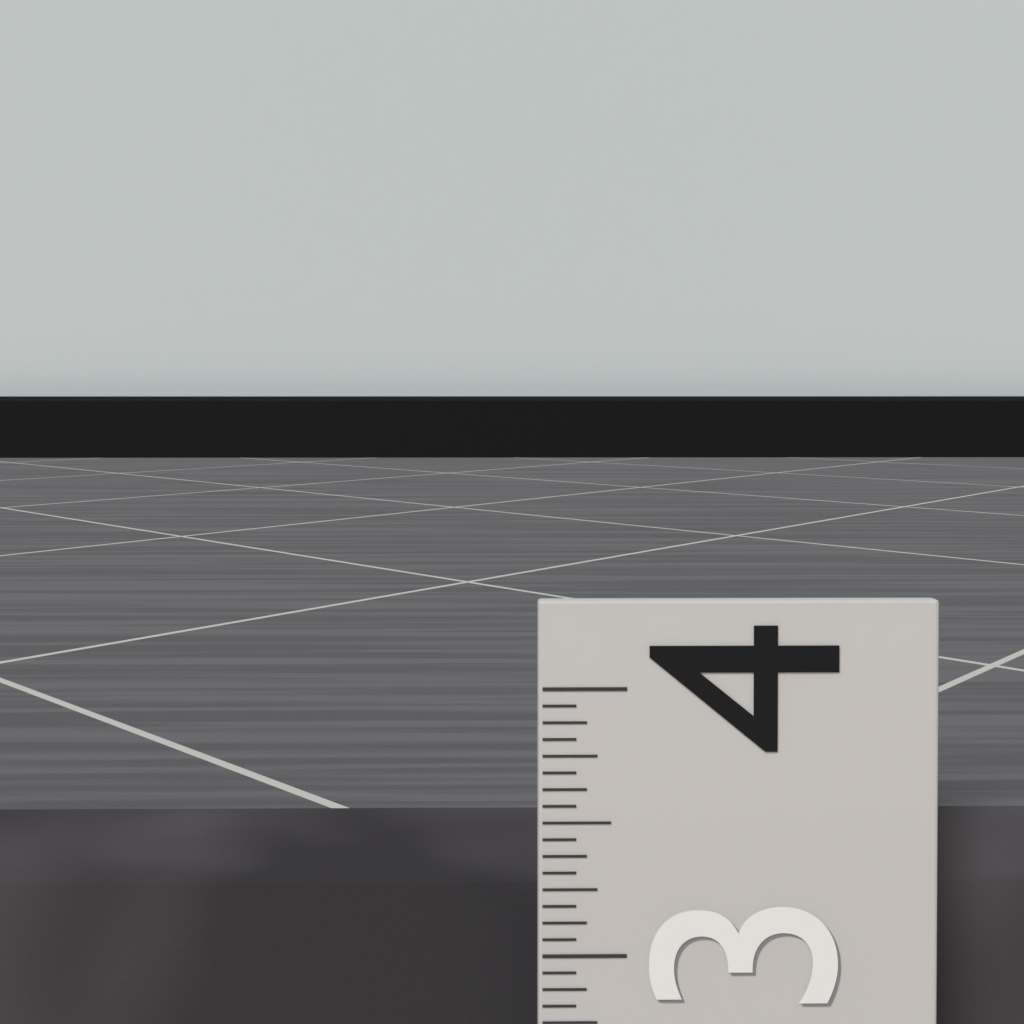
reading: 3.5000 (no unit)
